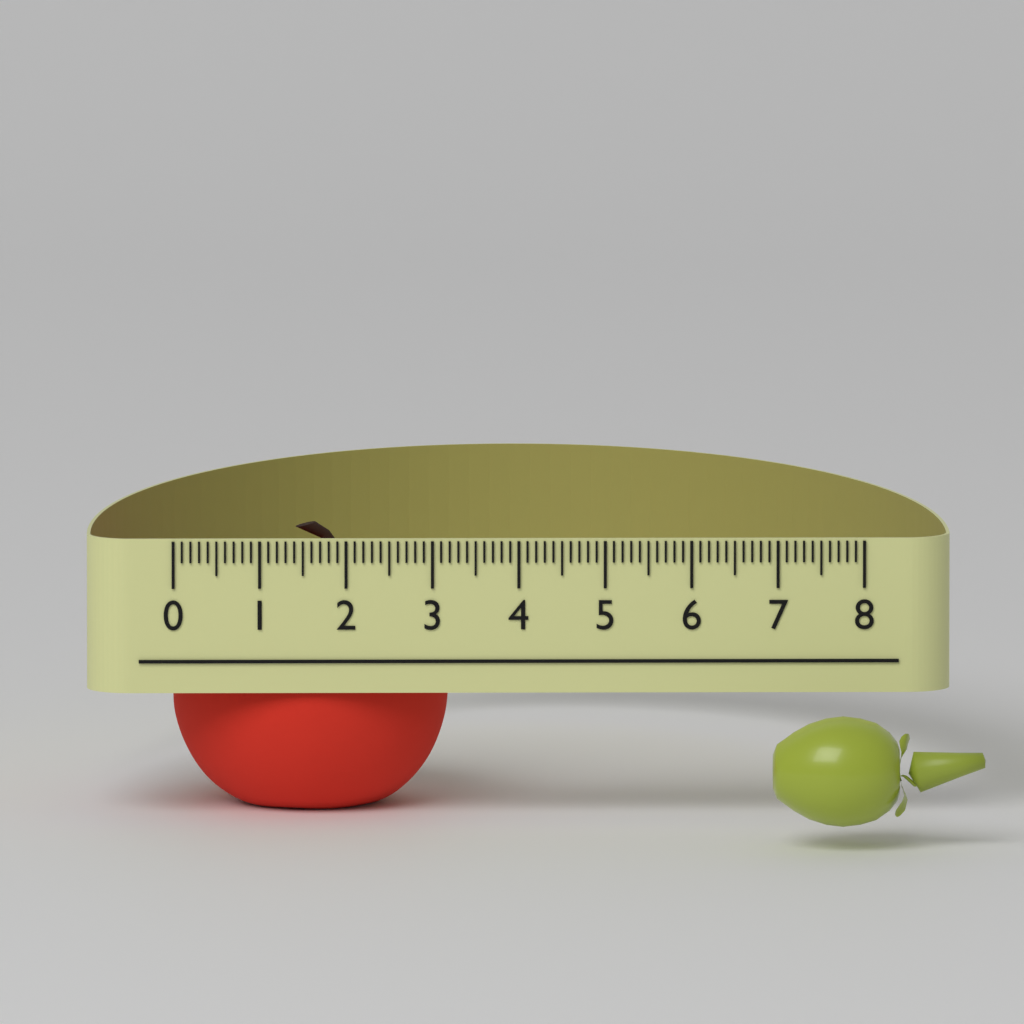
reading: 3.2 (no unit)
